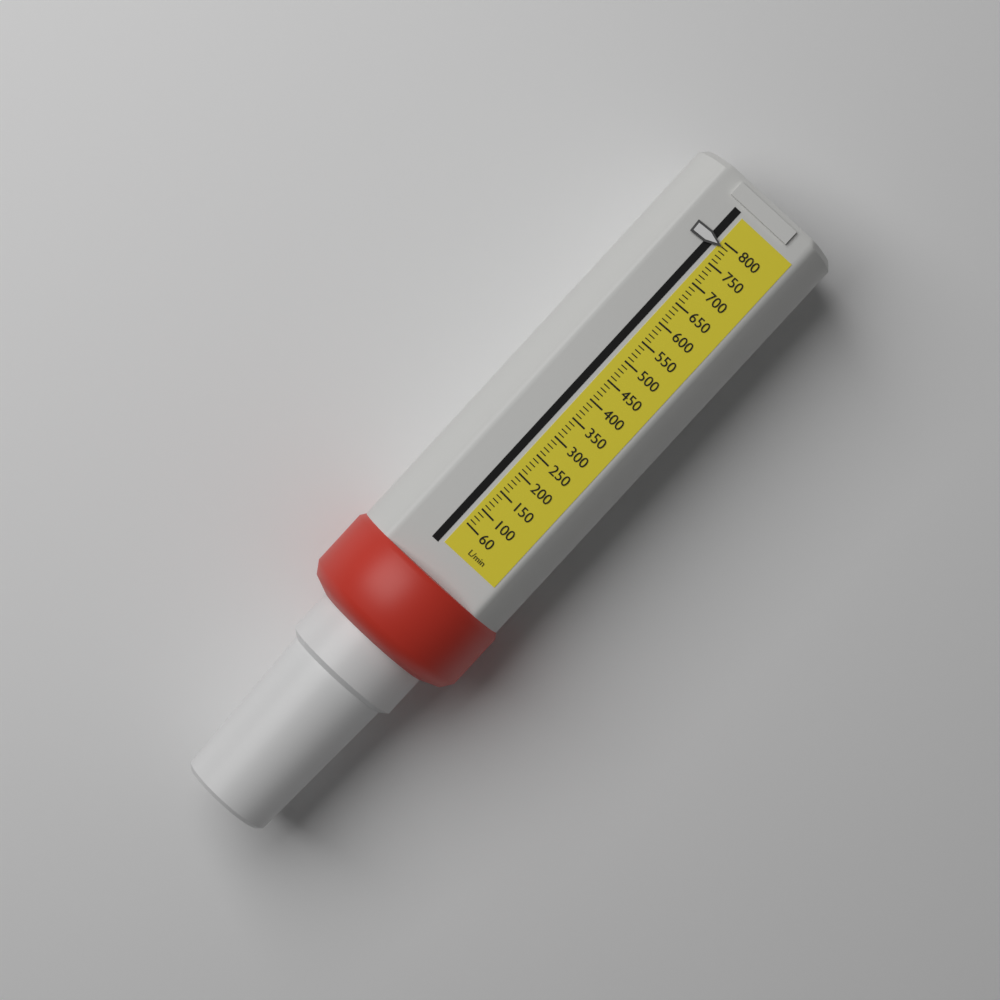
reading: 790 L/min
